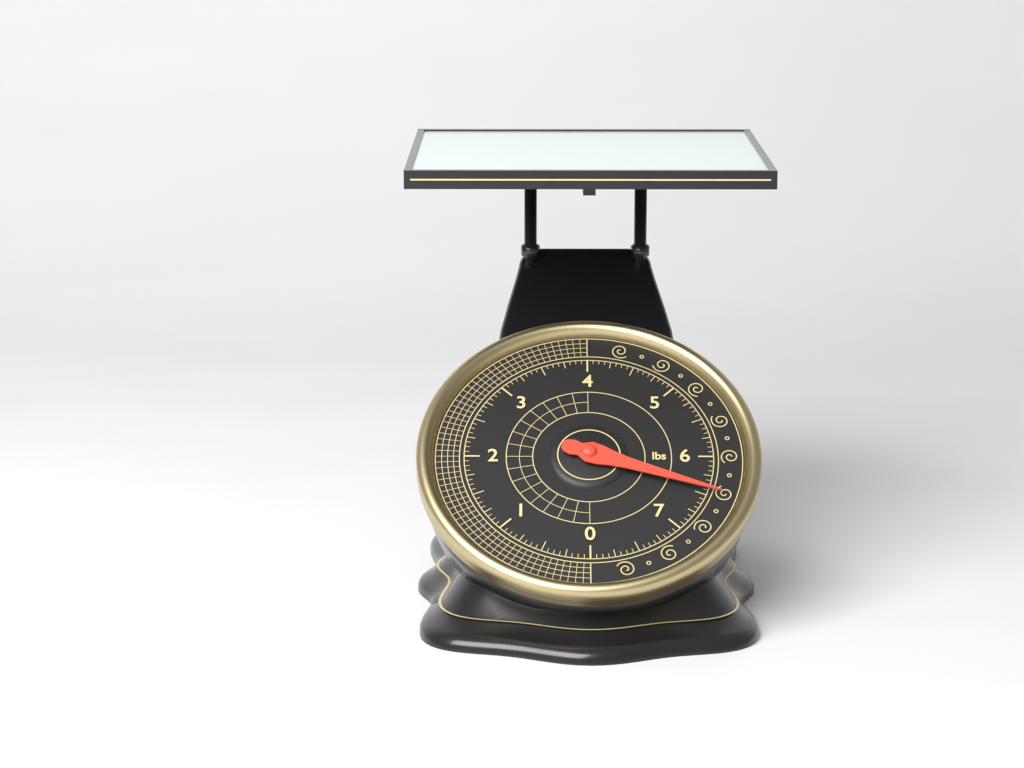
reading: 6.4375 lbs
